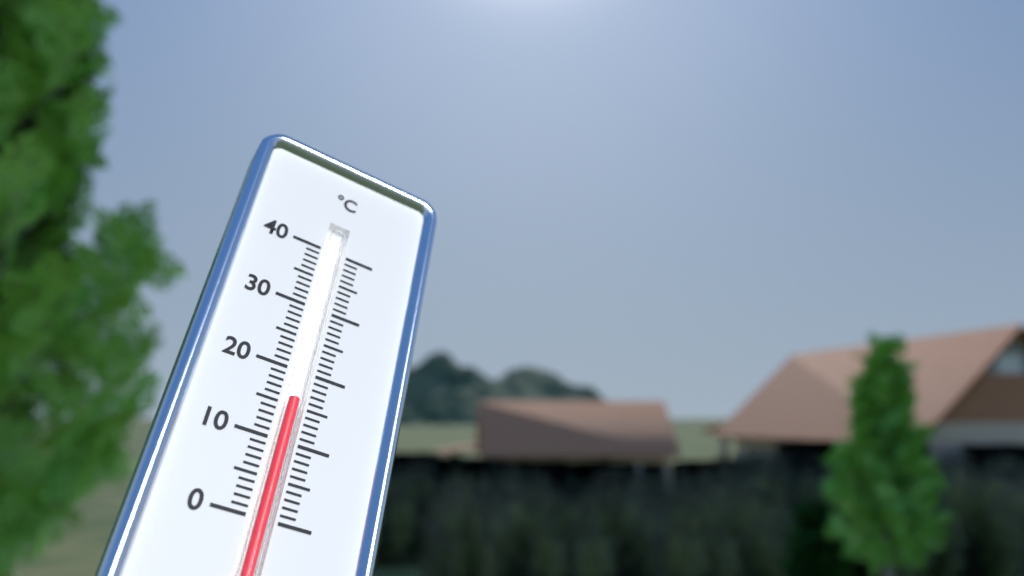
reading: 16 °C
